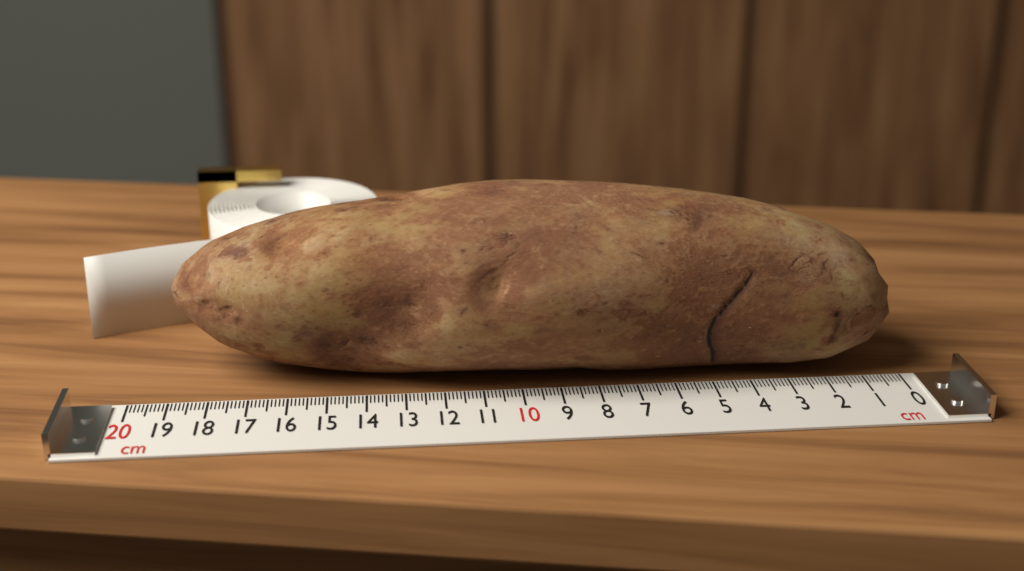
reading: 19.0 cm
